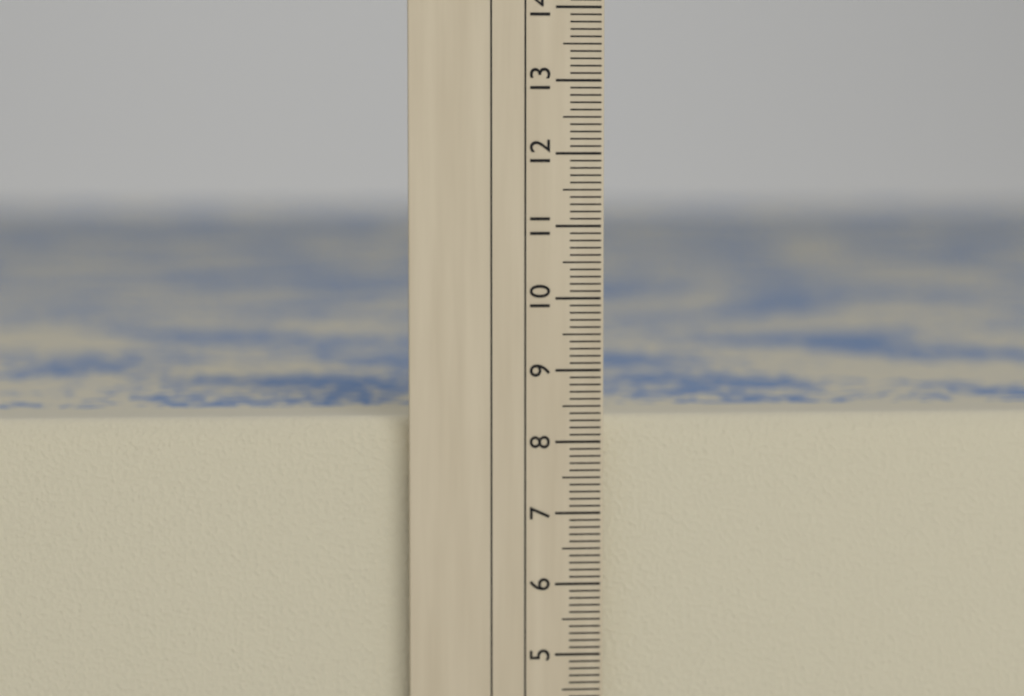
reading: 8.3 cm
